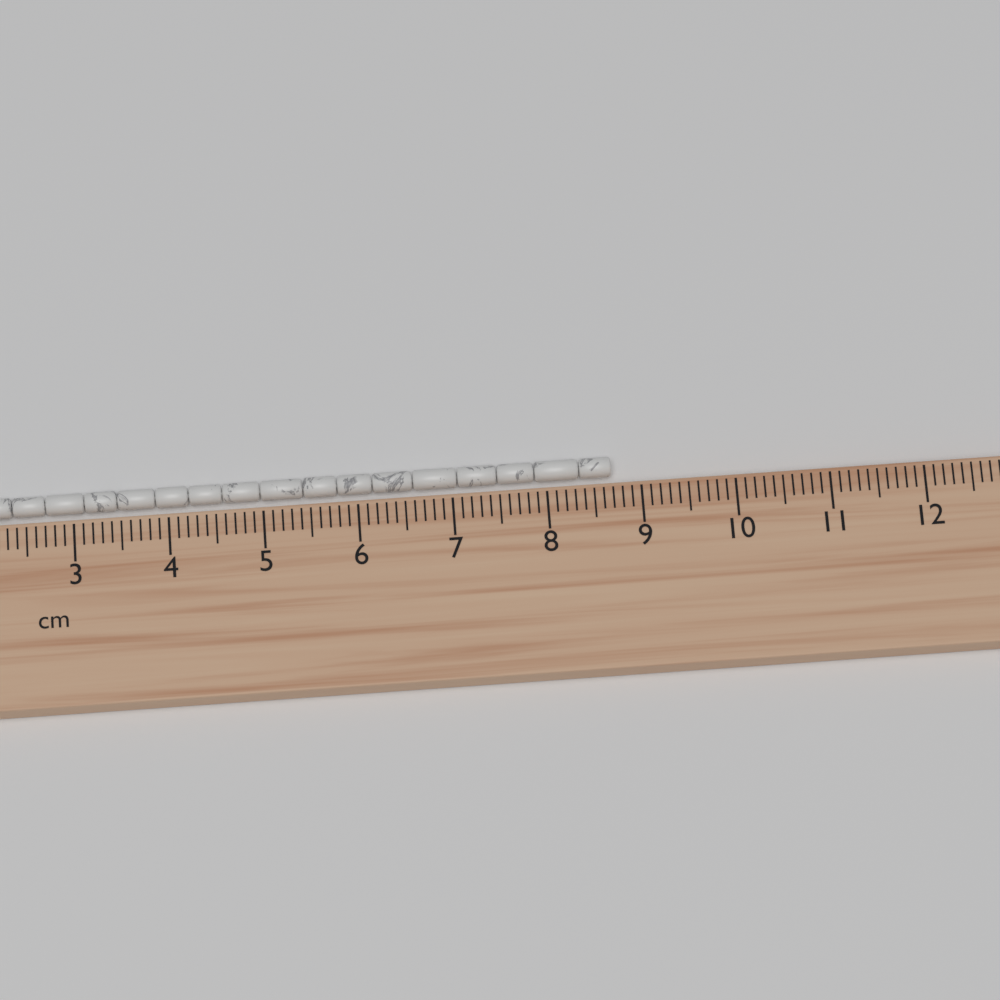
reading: 8.7 cm
